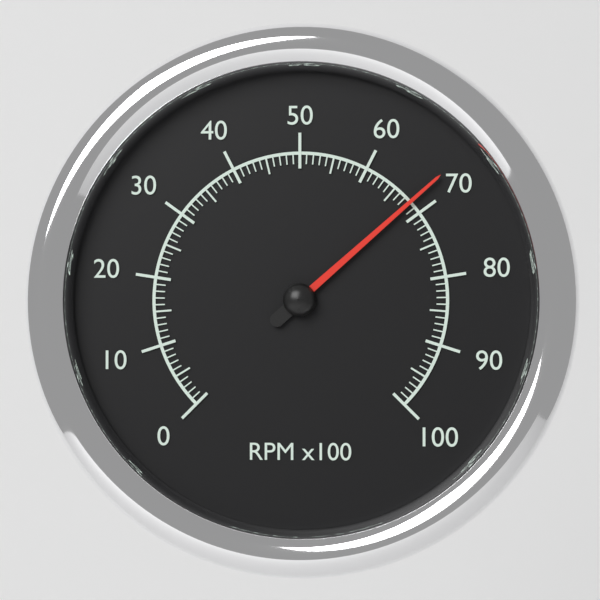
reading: 68 RPM x100
